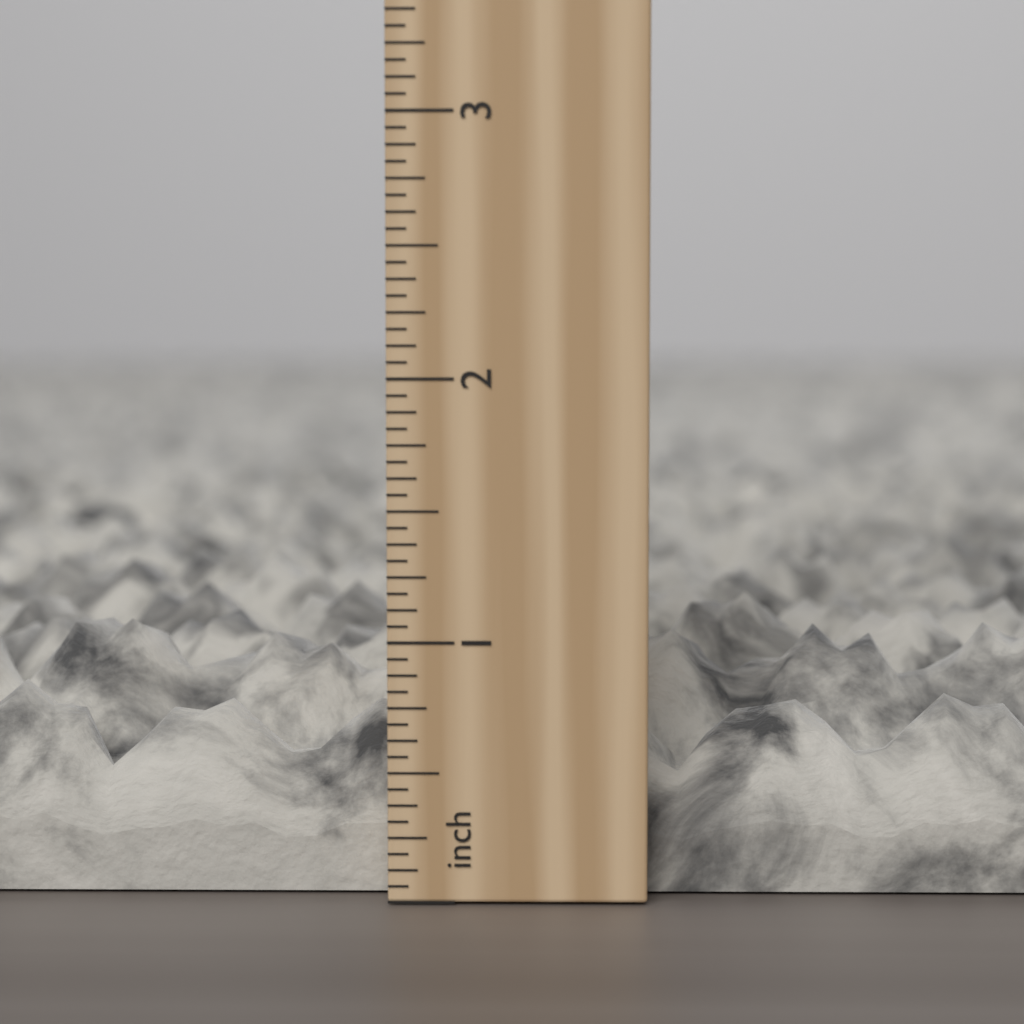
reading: 1.0625 in
